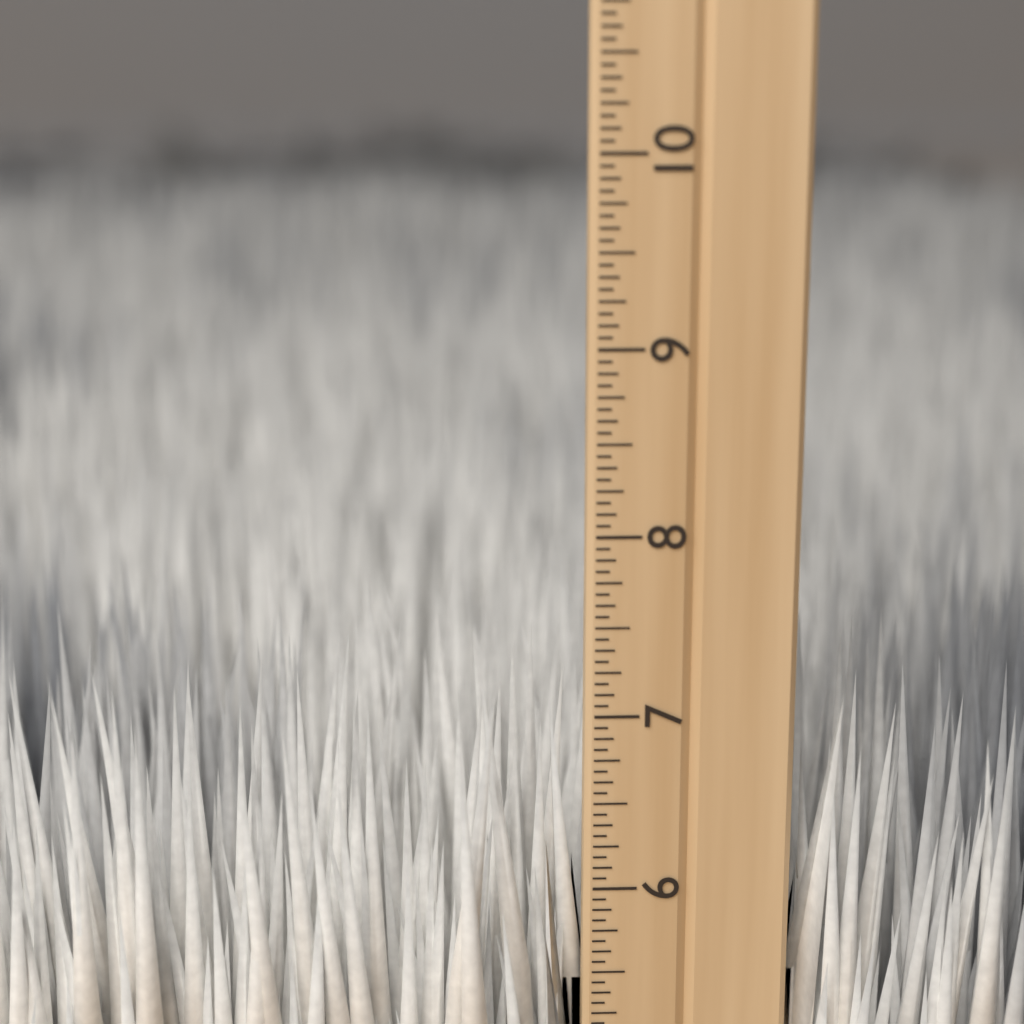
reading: 7.3125 inch
